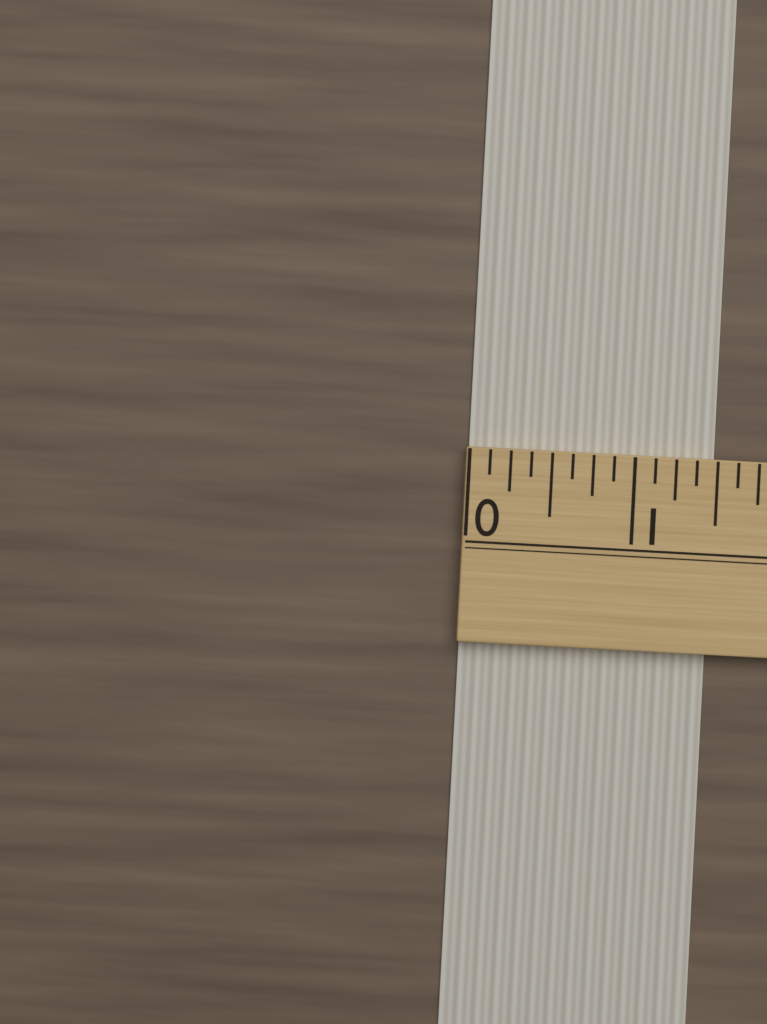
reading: 1.500 (no unit)
